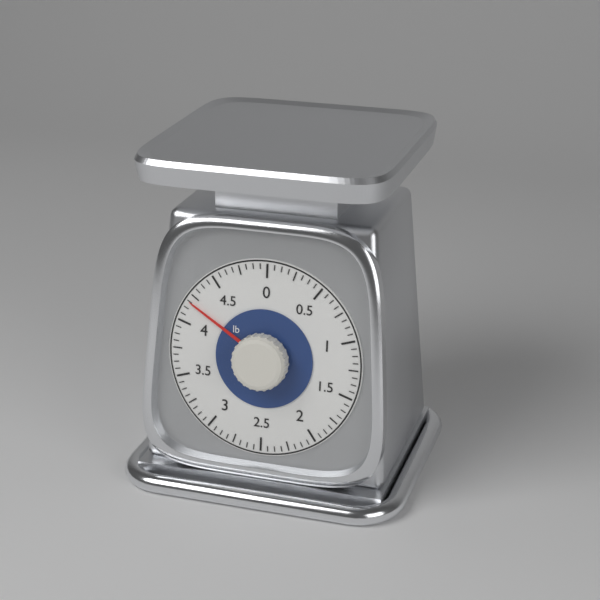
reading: 4.1875 lb
